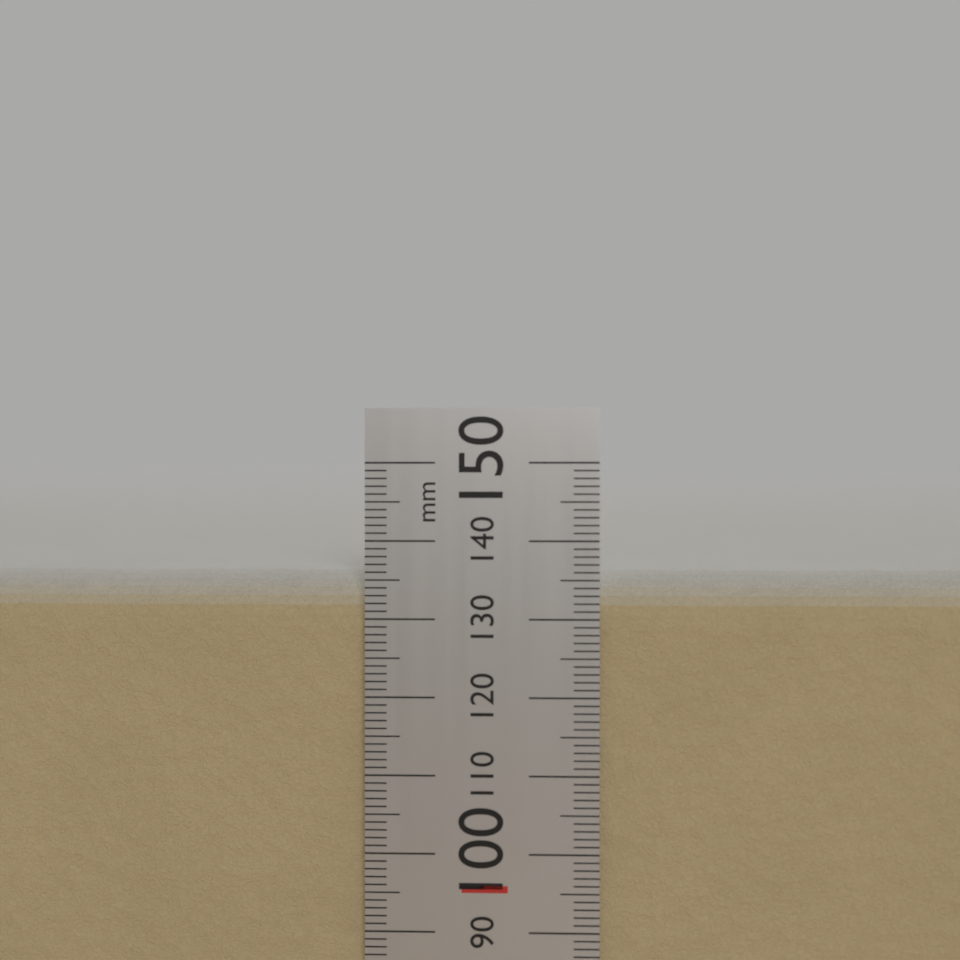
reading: 136 mm
